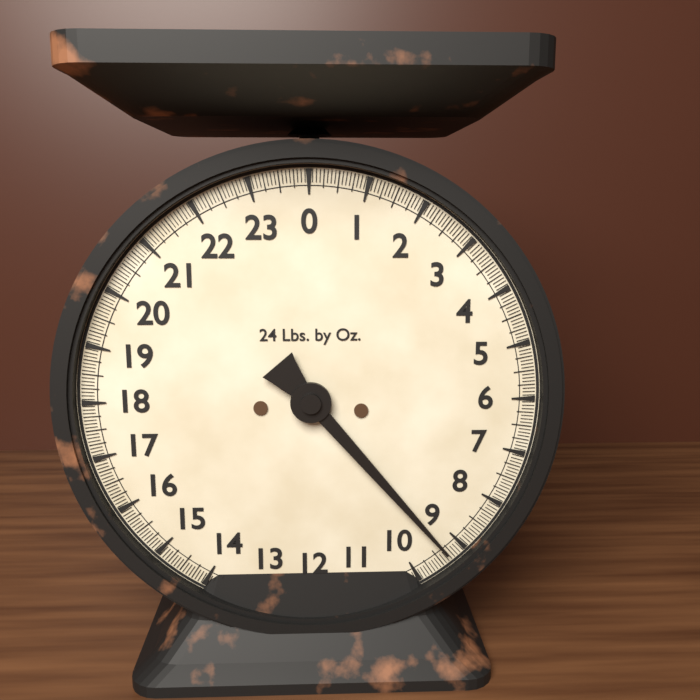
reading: 9.3125 lb
